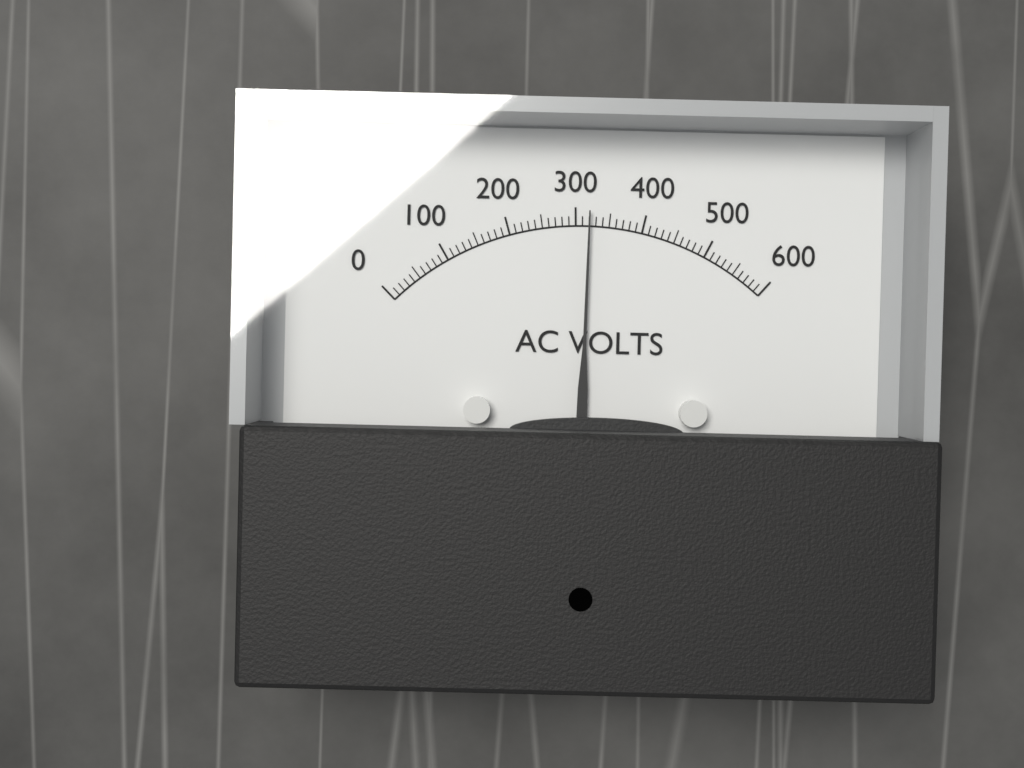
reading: 320 V
